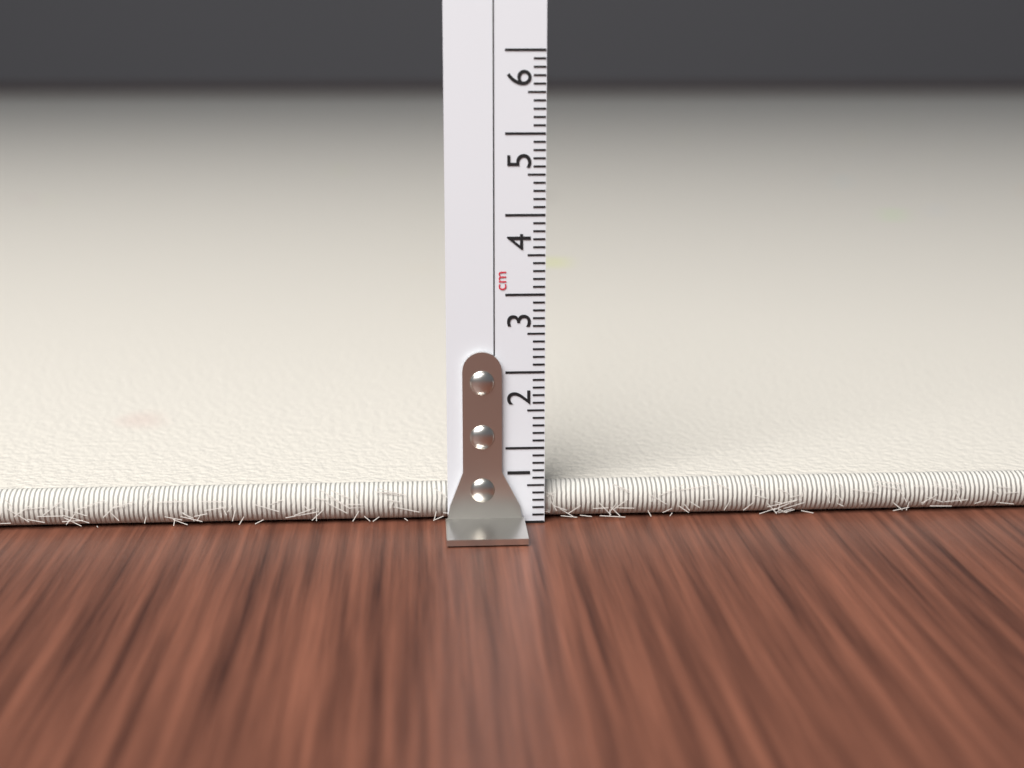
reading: 0.5 cm
